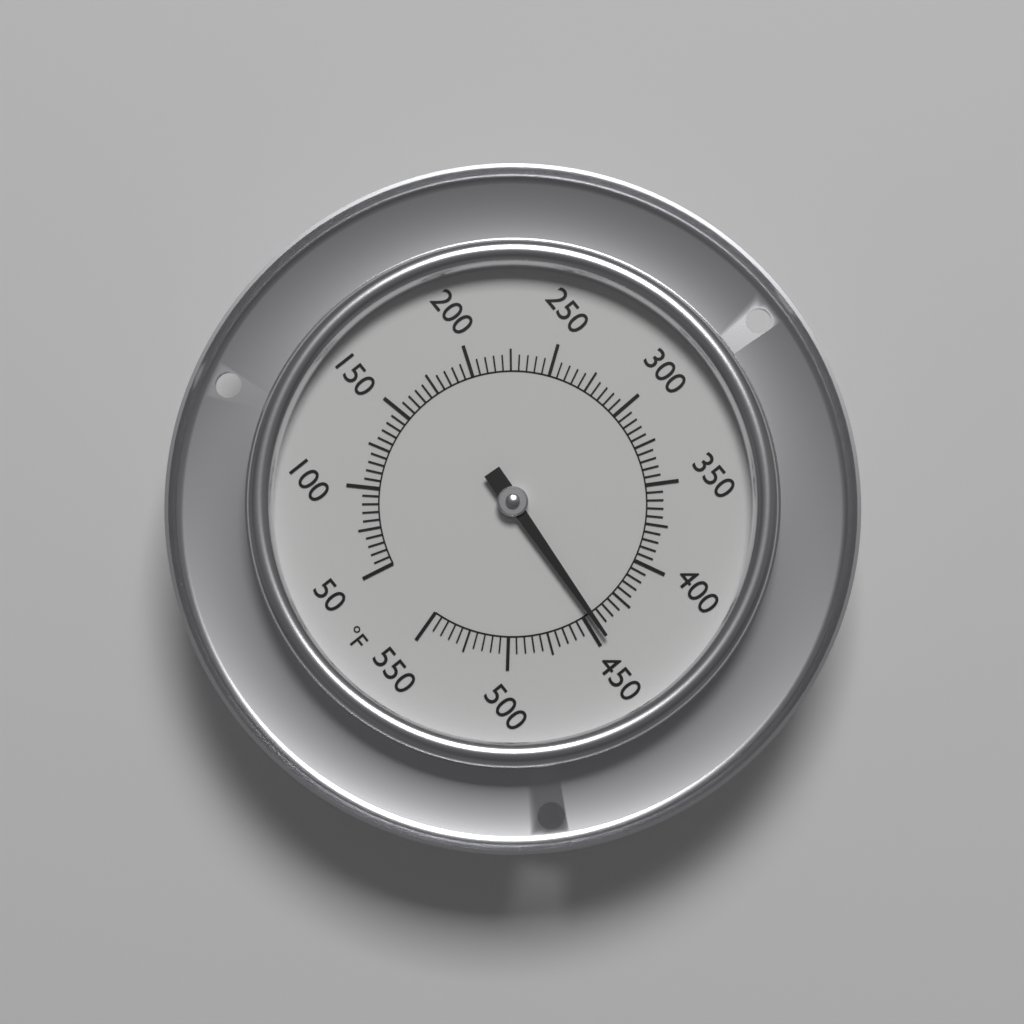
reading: 445 °F
